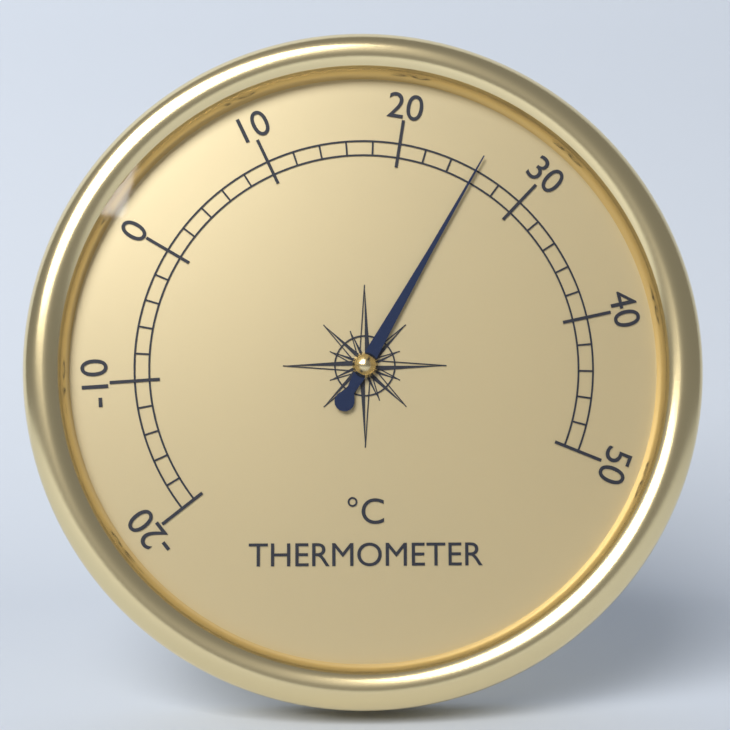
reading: 26 °C
